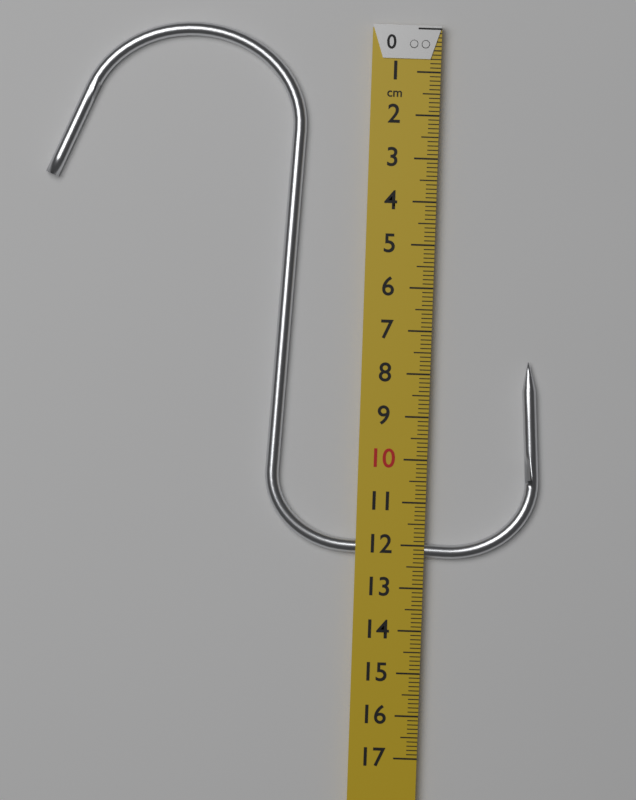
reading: 12.3 cm
